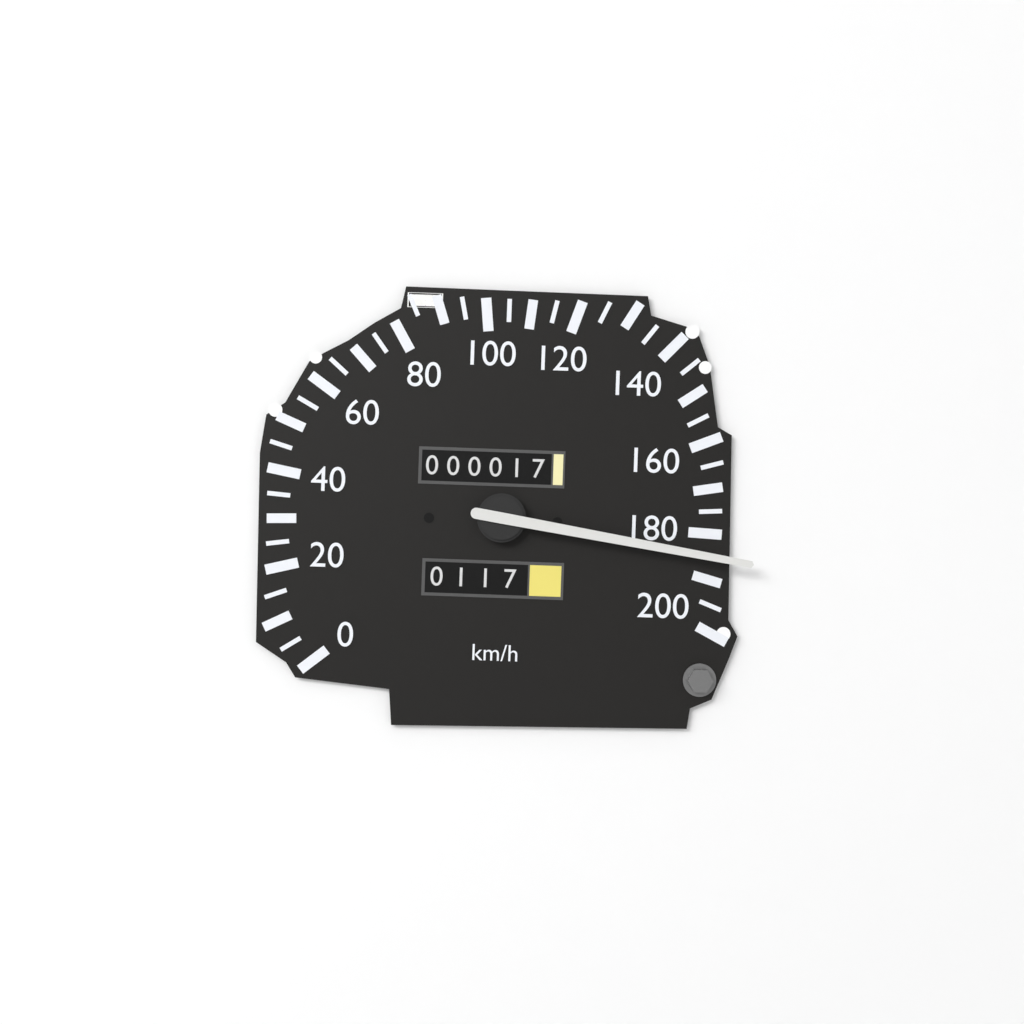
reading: 185 km/h
